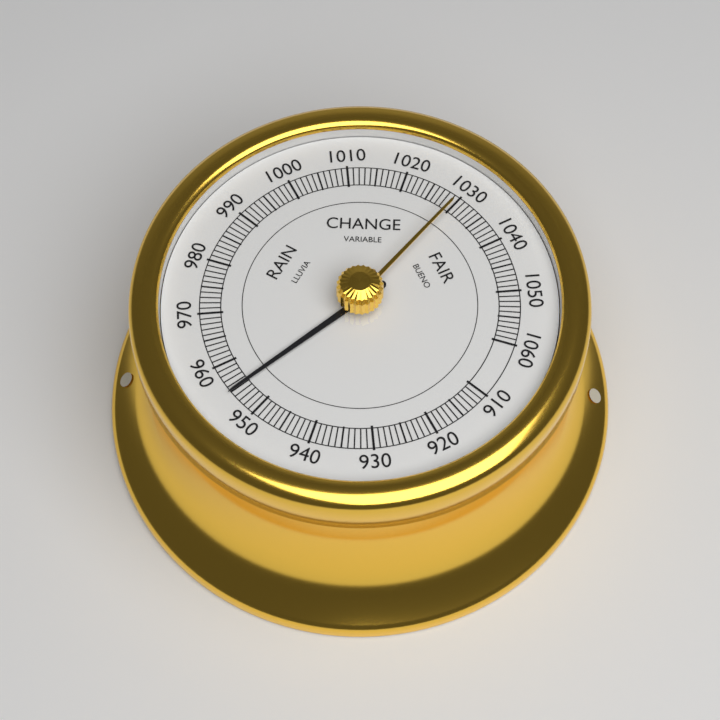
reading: 955 (no unit)
